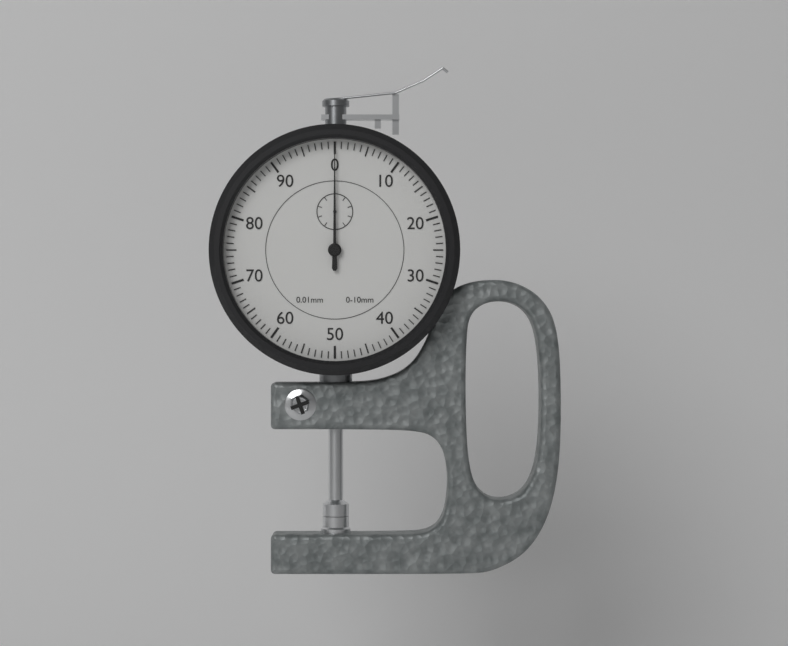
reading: 0 mm
